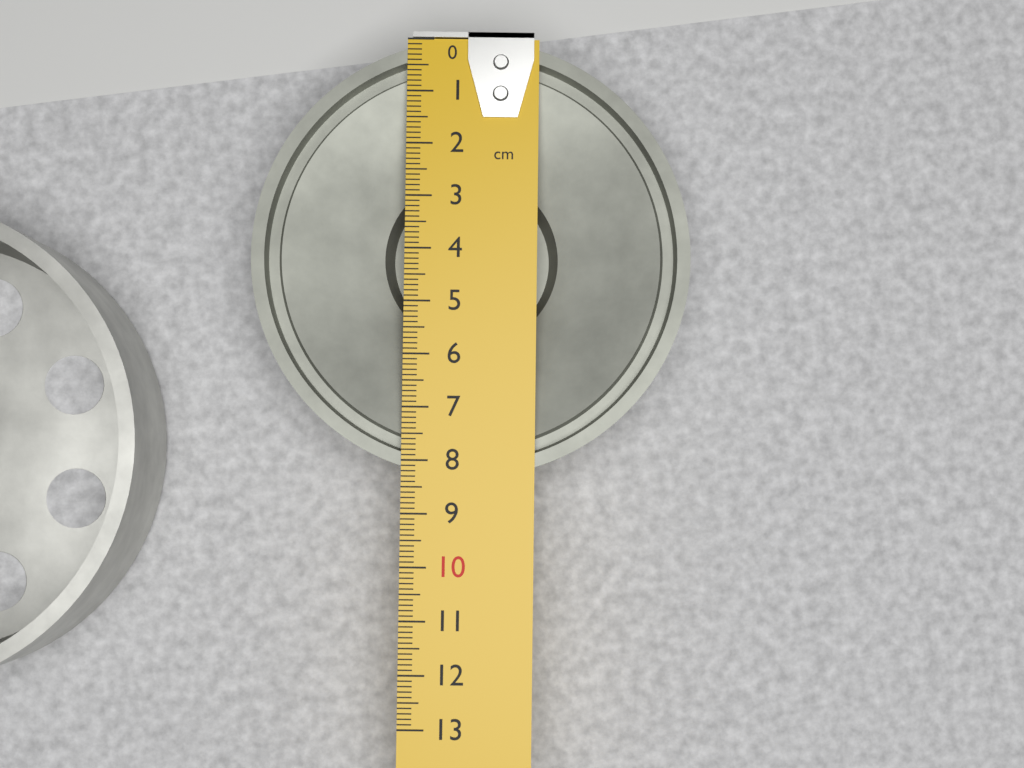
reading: 8.3 cm
